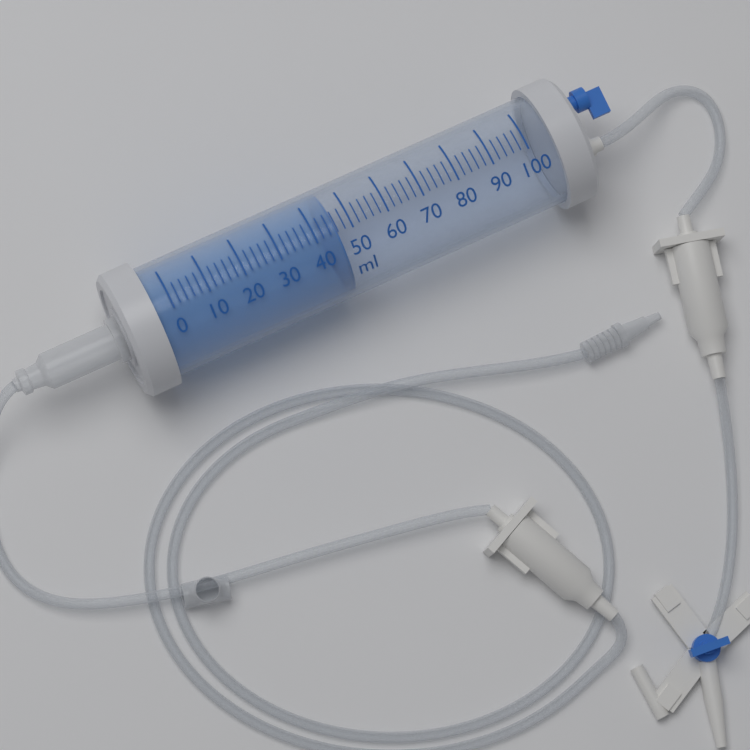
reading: 46 ml
